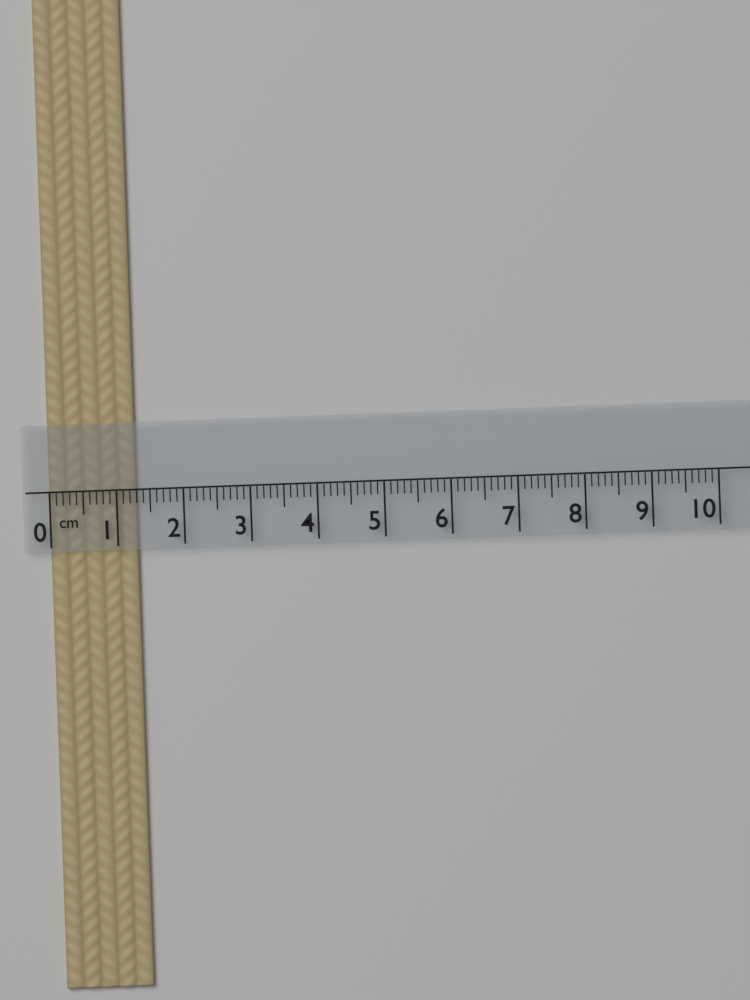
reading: 1.3 cm
